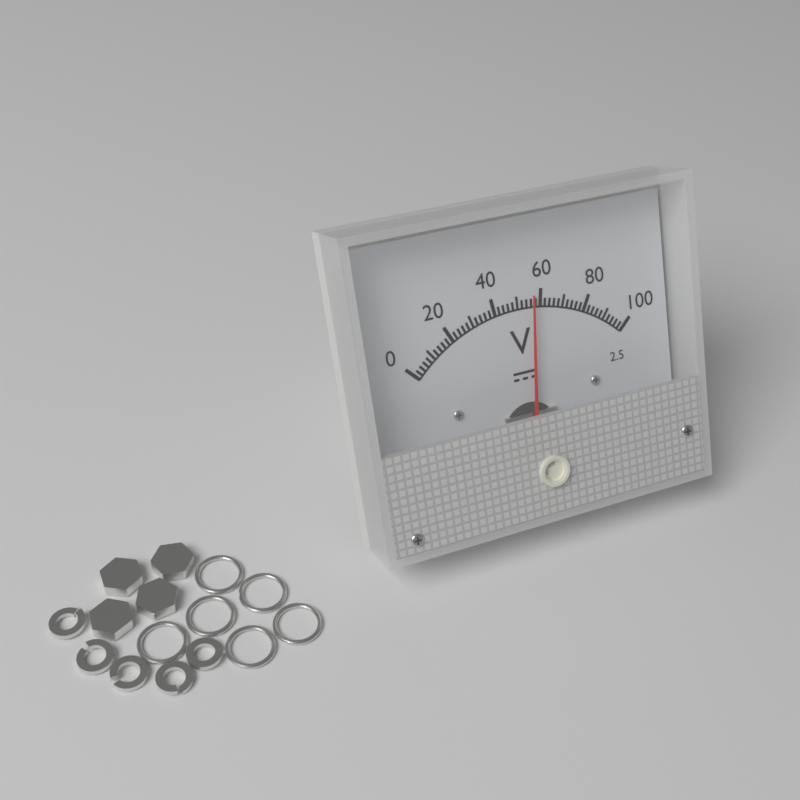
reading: 56 V
